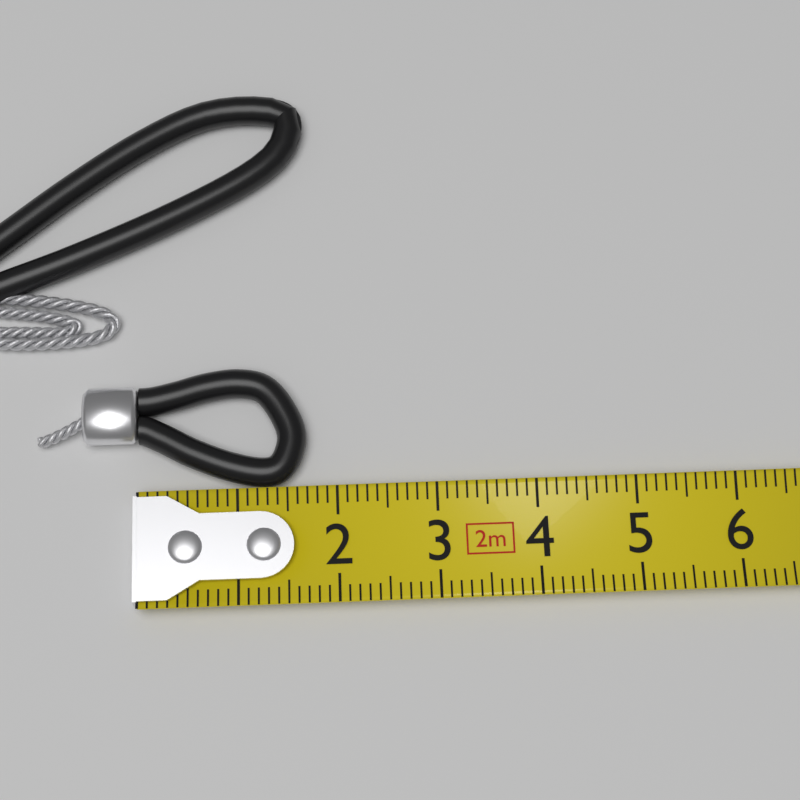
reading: 1.7 cm
